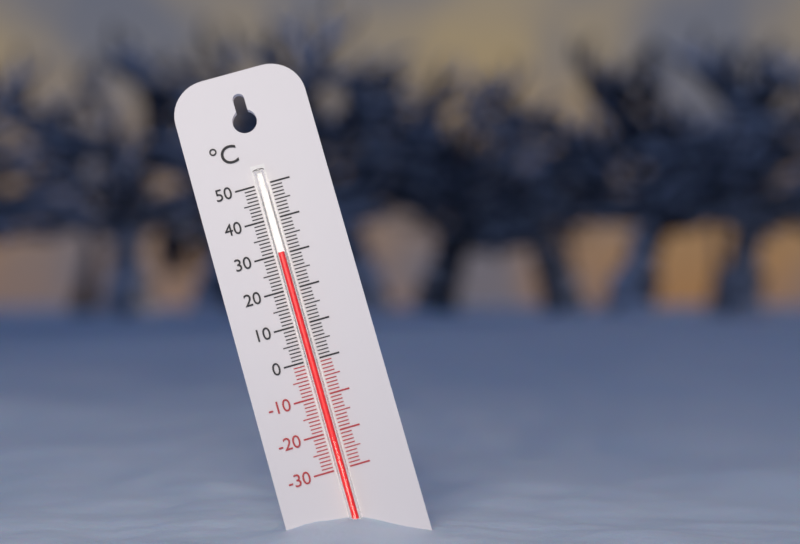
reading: 30 °C
